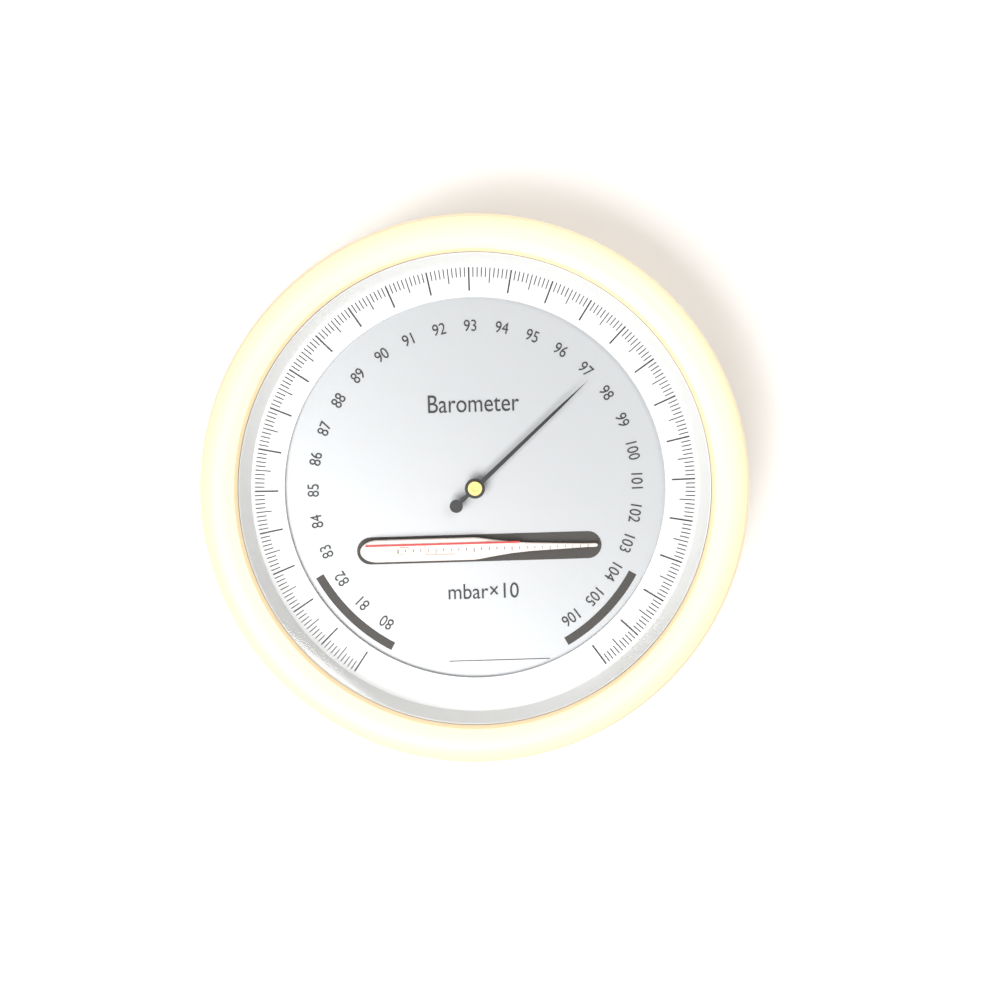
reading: 97.3 mbar×10
